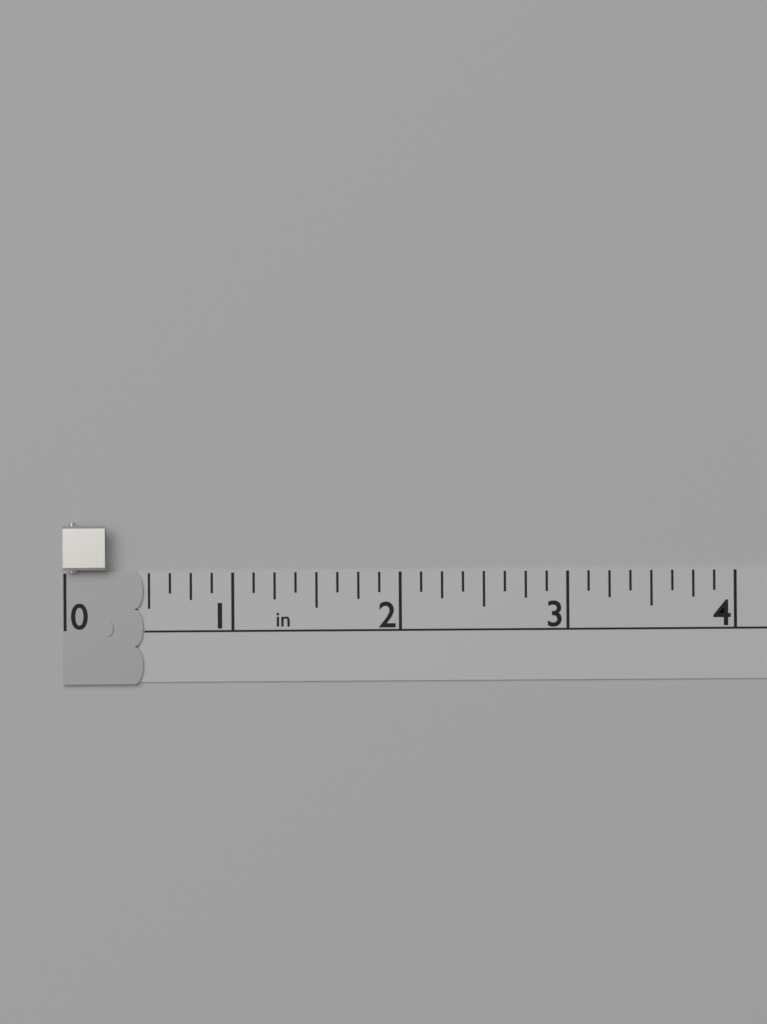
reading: 0.250 in
